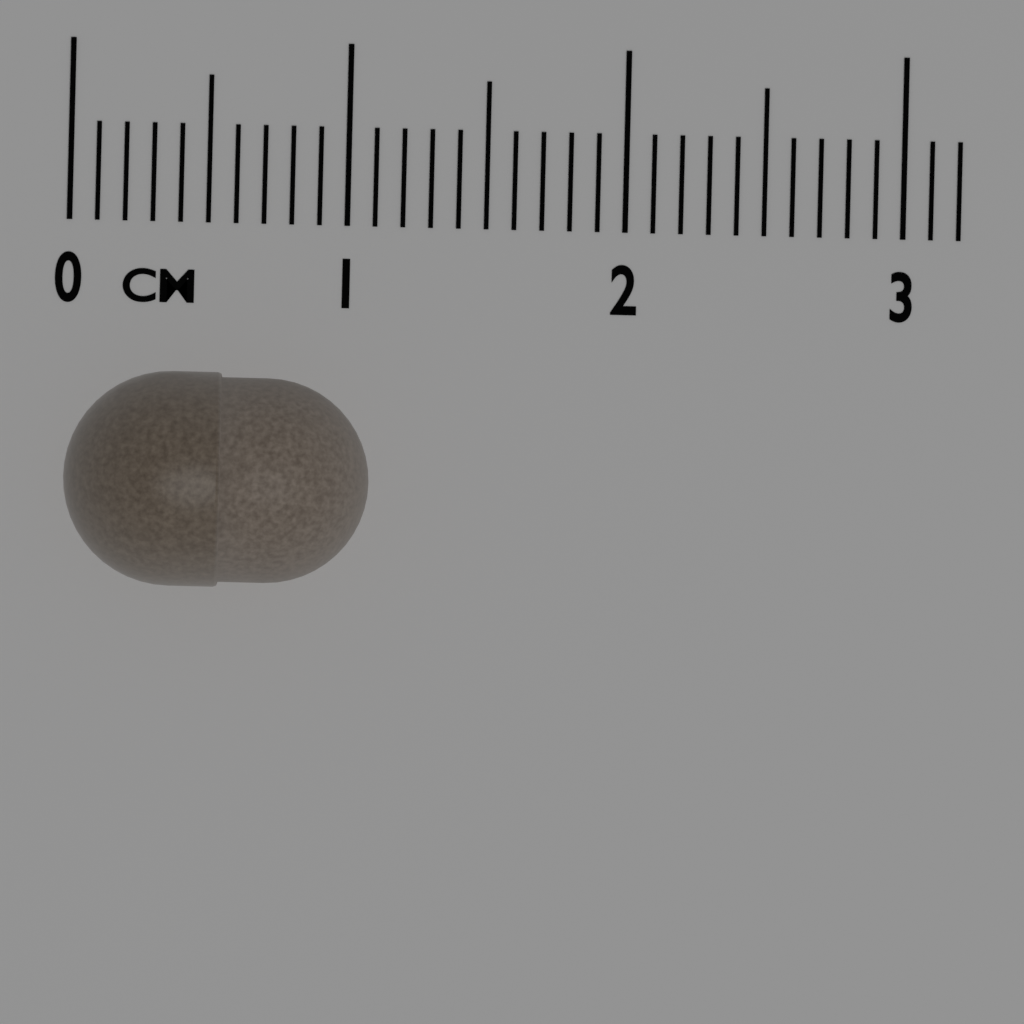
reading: 1.1 cm
